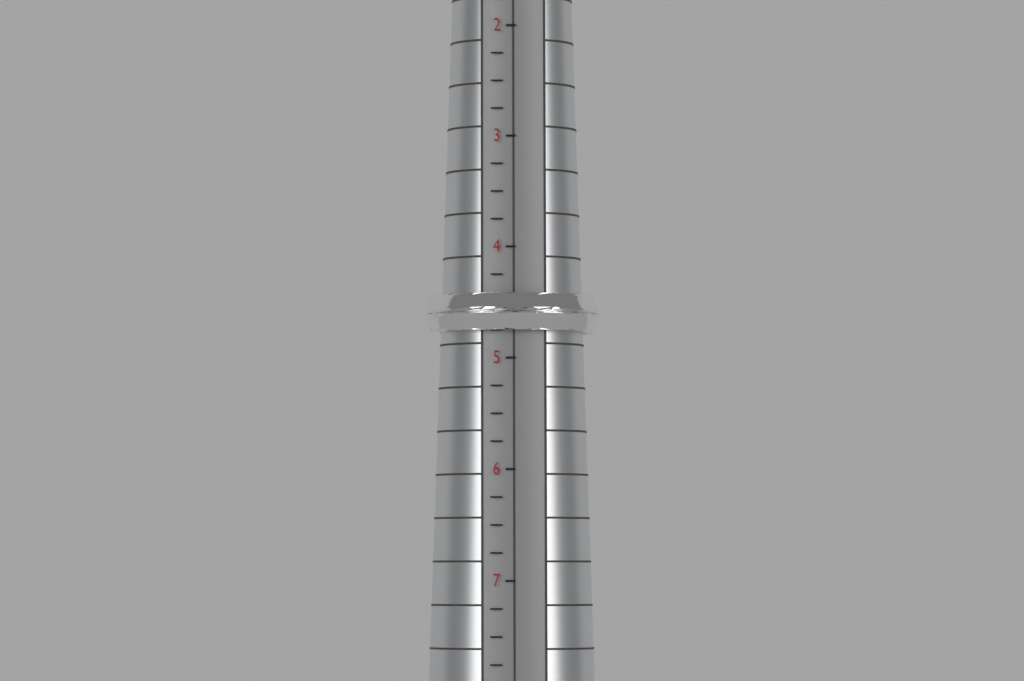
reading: 4.75 (no unit)
